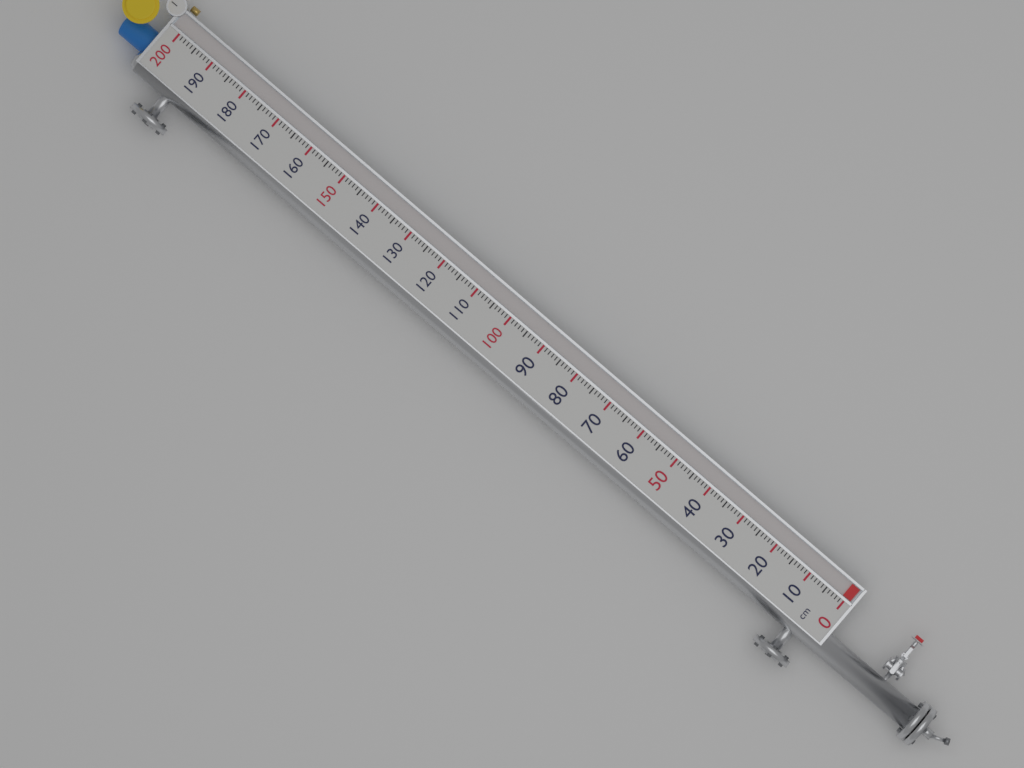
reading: 1 cm
